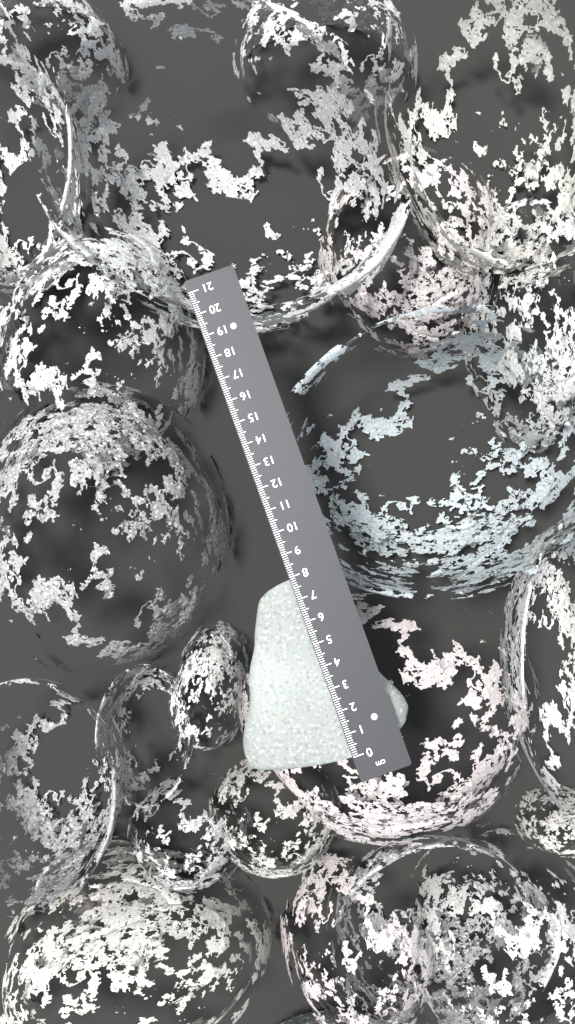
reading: 7.9 cm
